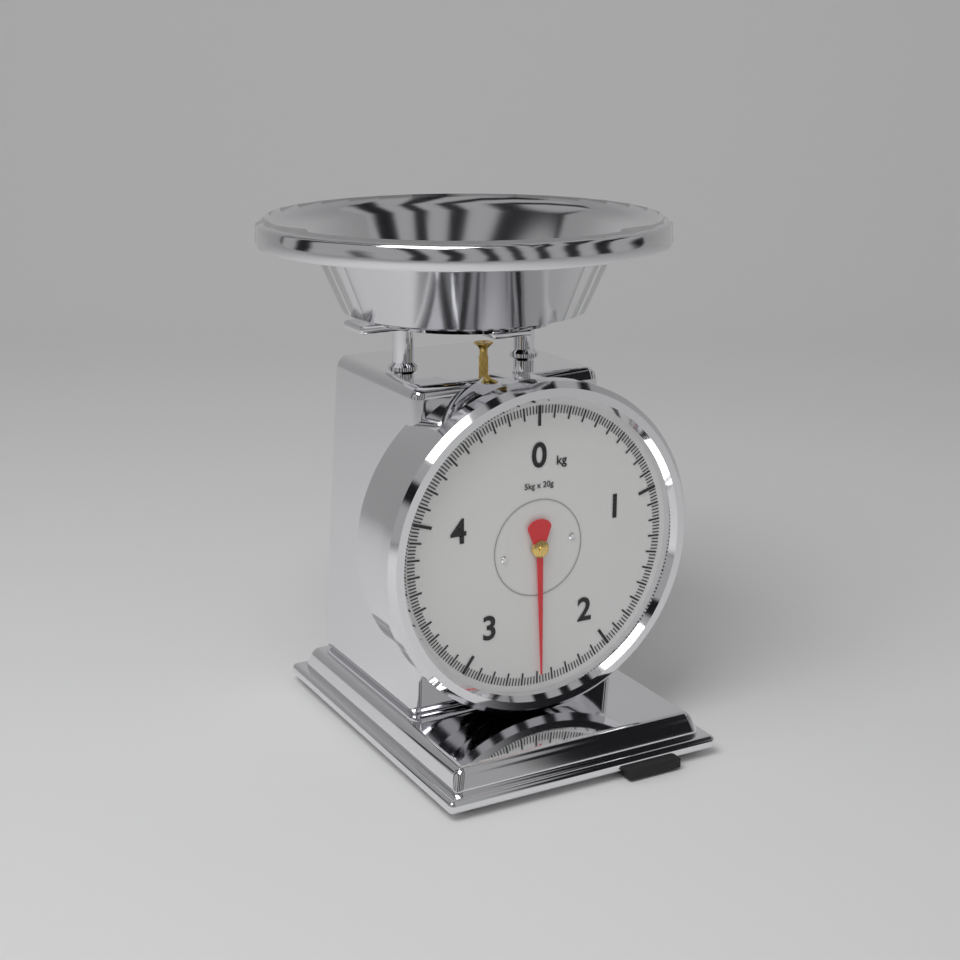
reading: 2.48 kg
